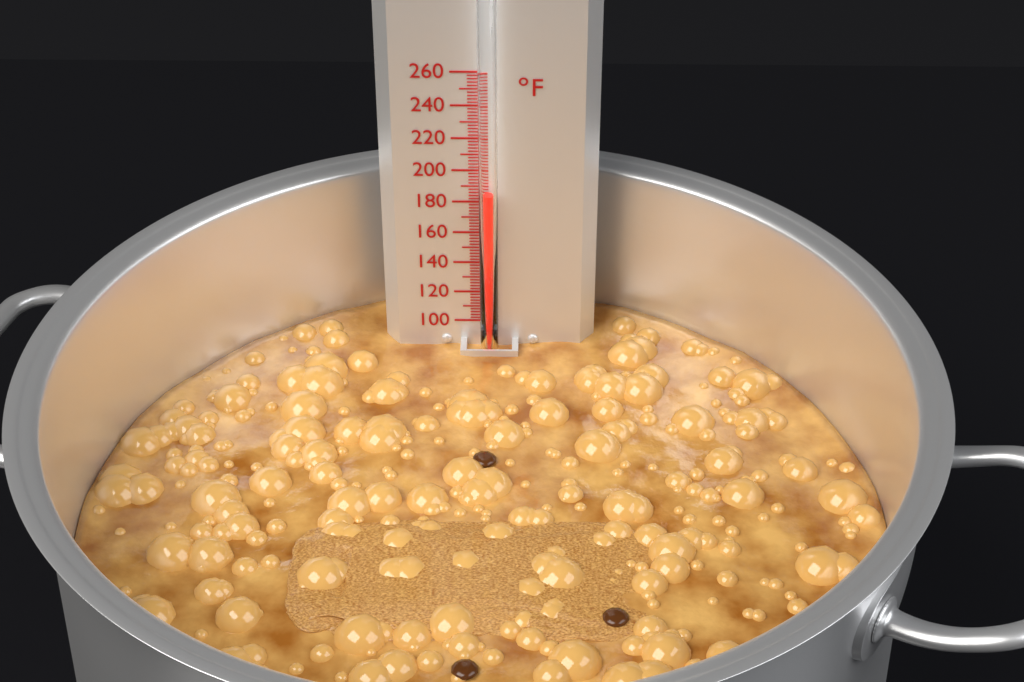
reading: 188 °F
